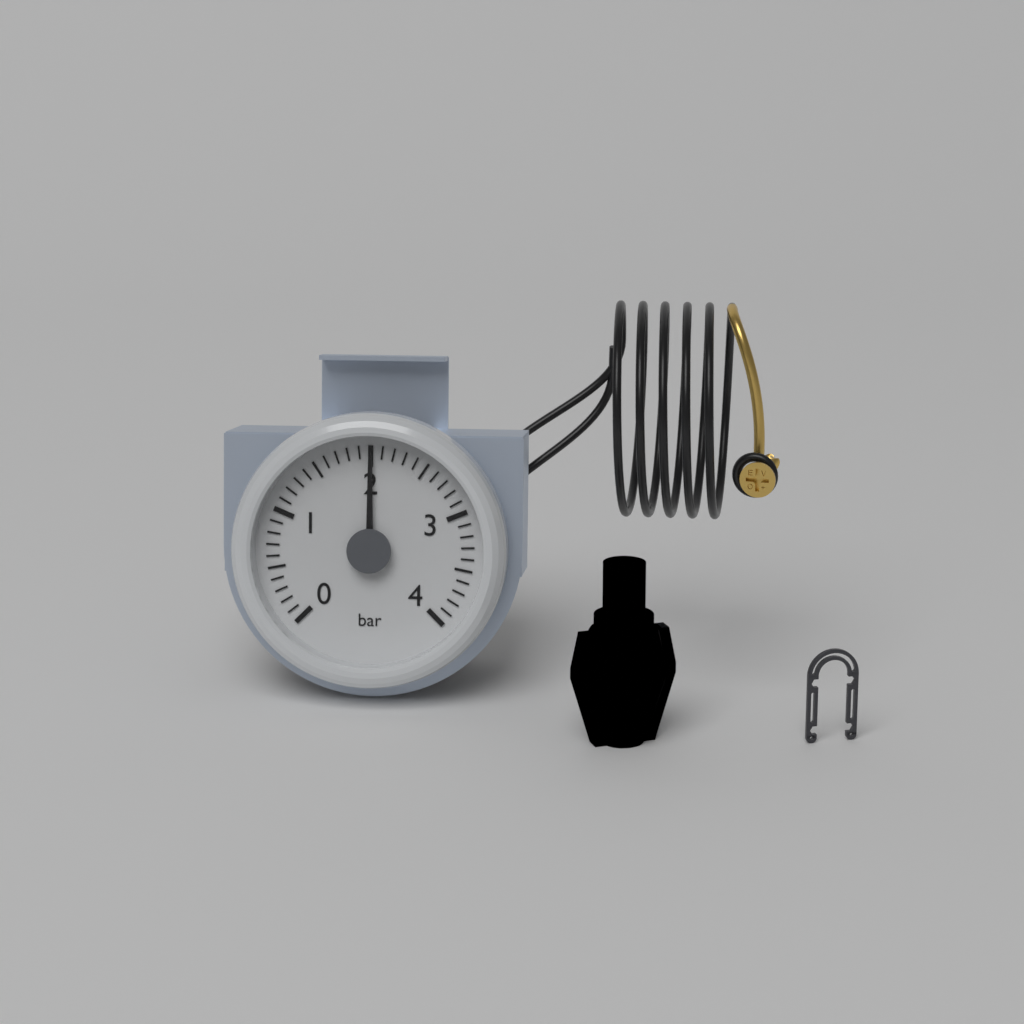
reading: 2.0 bar
